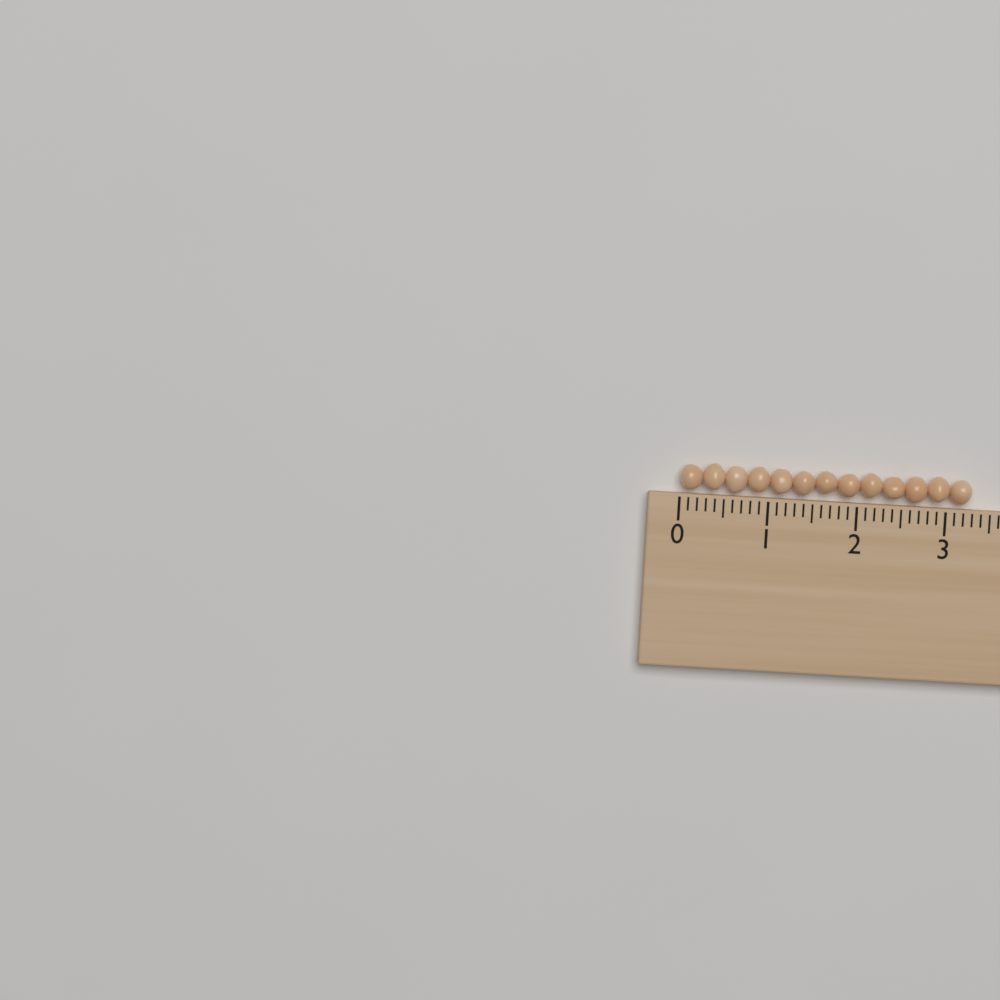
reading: 3.3 (no unit)
